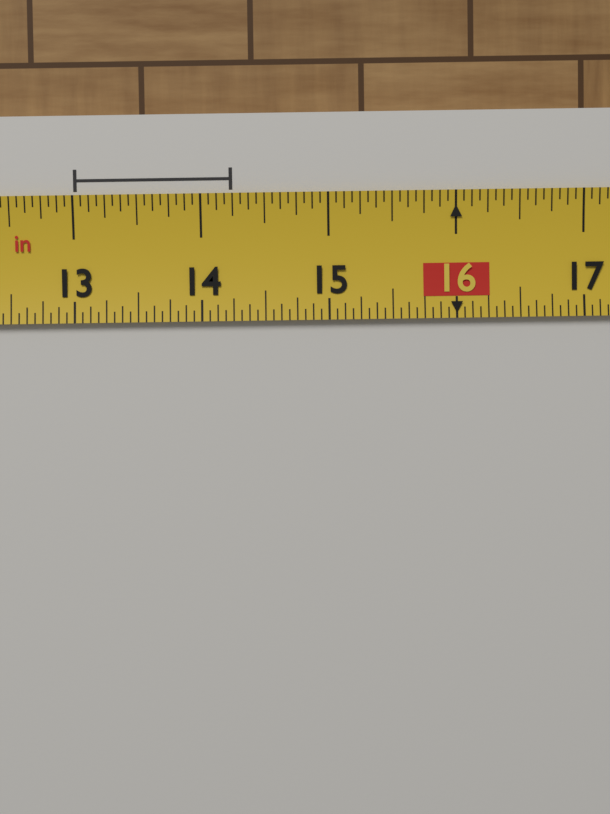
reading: 14.2500 in
